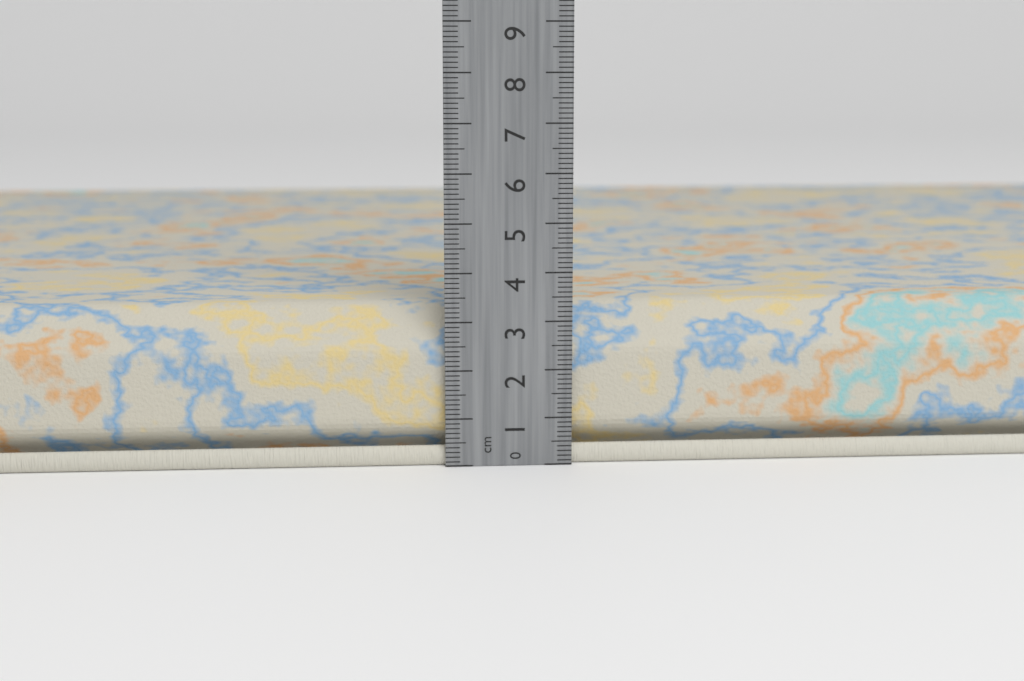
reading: 3.3 cm
